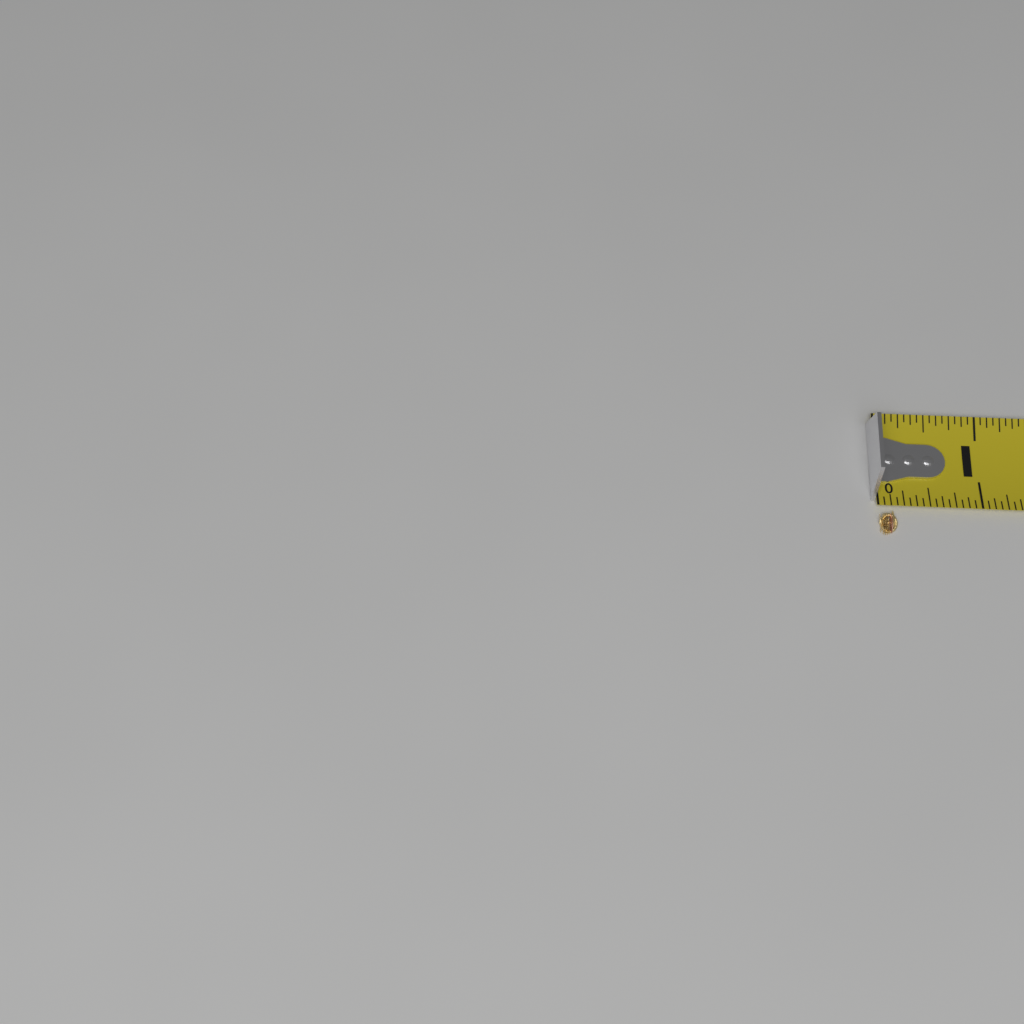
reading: 0.1875 in
